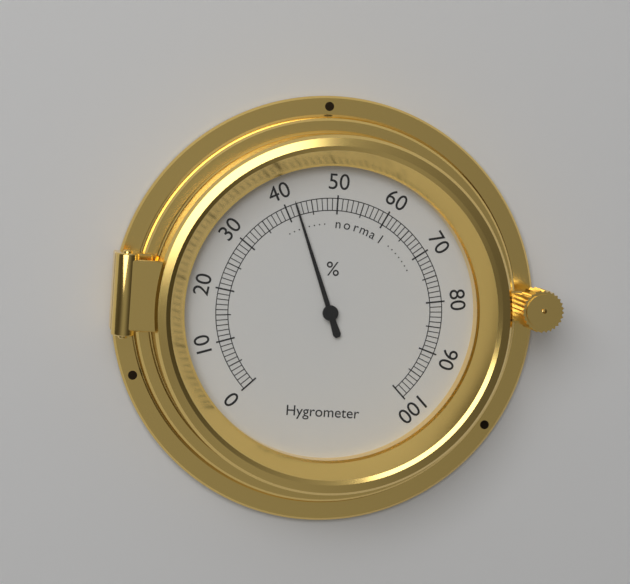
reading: 42 %
